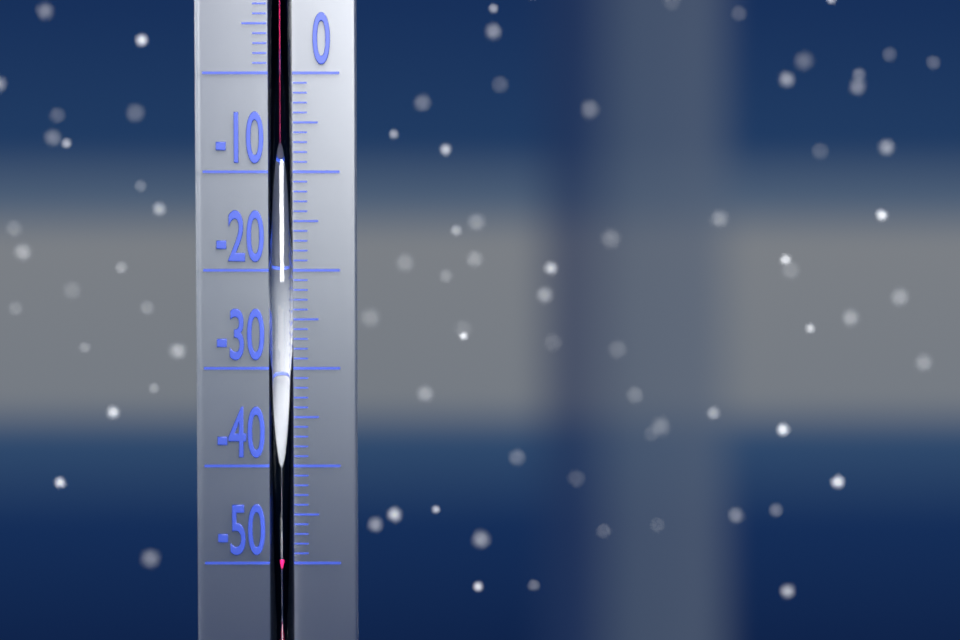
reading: -49 °C
